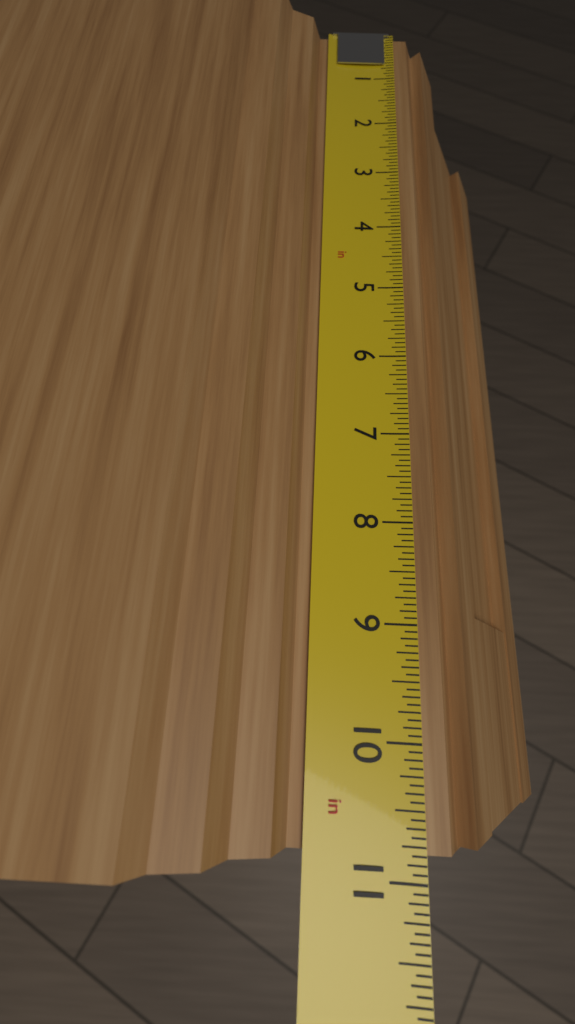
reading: 10.8125 in
